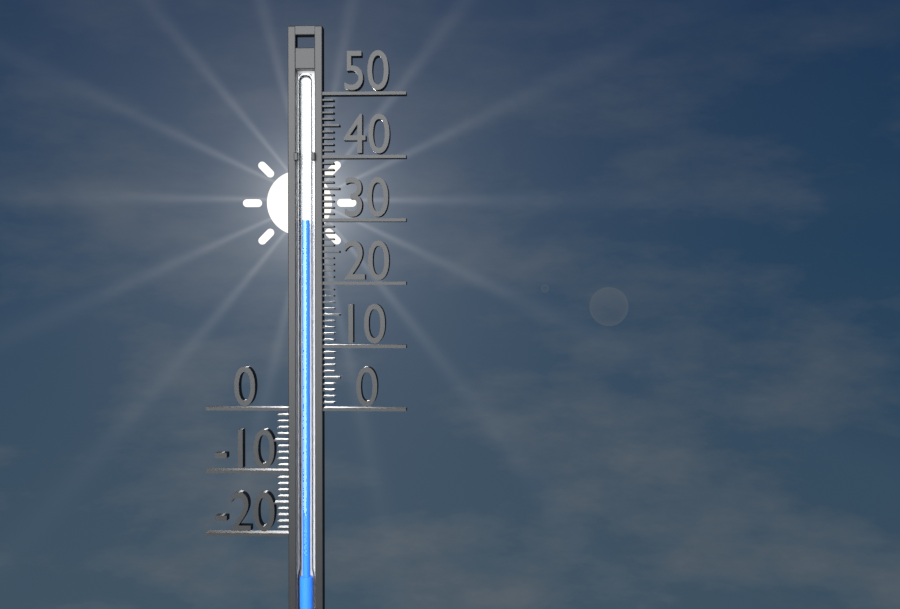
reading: 30 (no unit)
